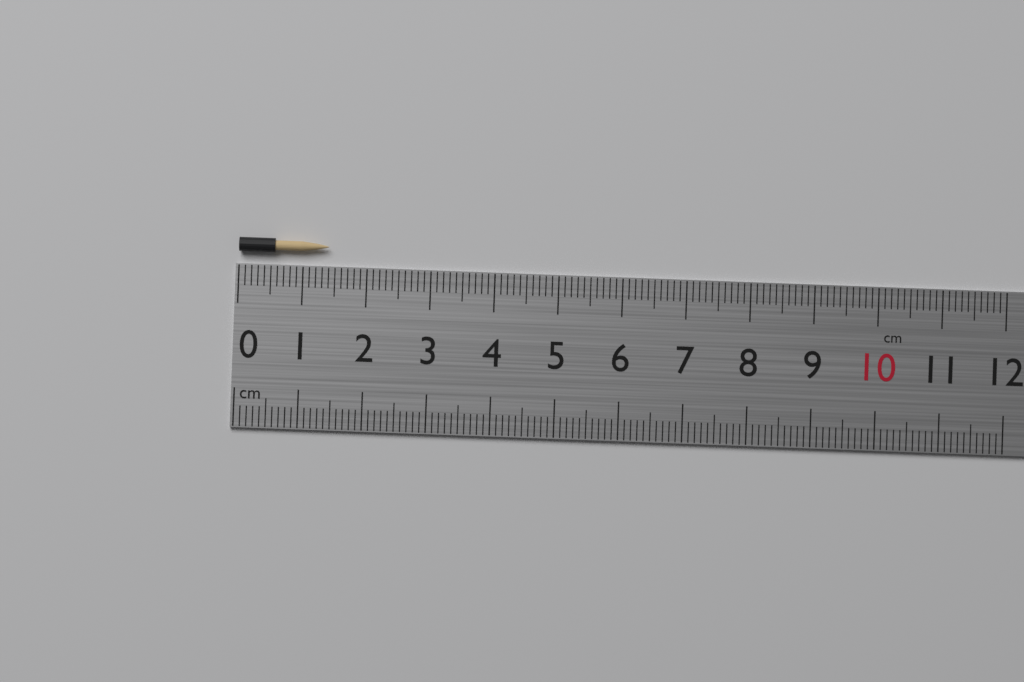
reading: 1.4 cm
